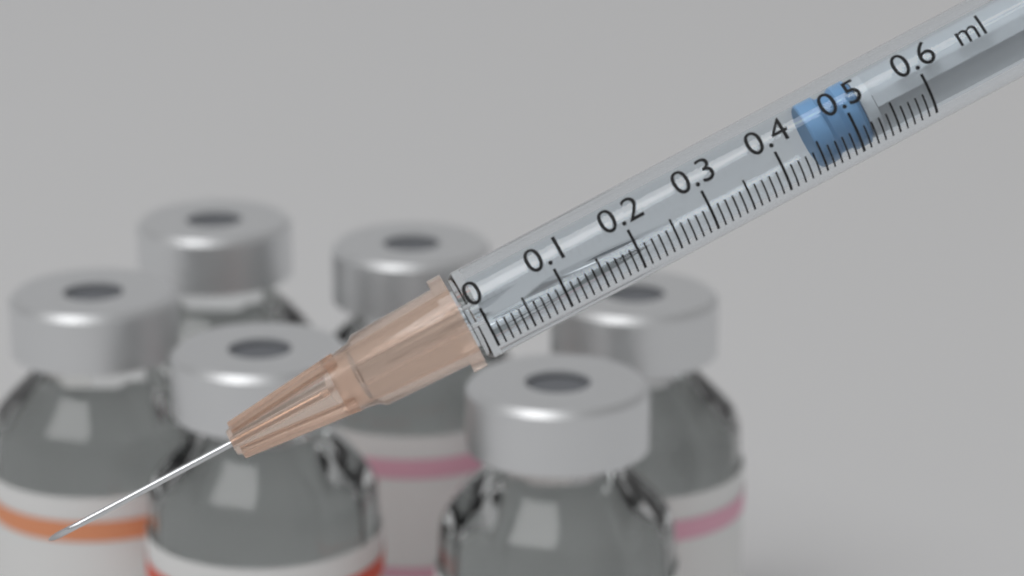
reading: 0.45 ml
